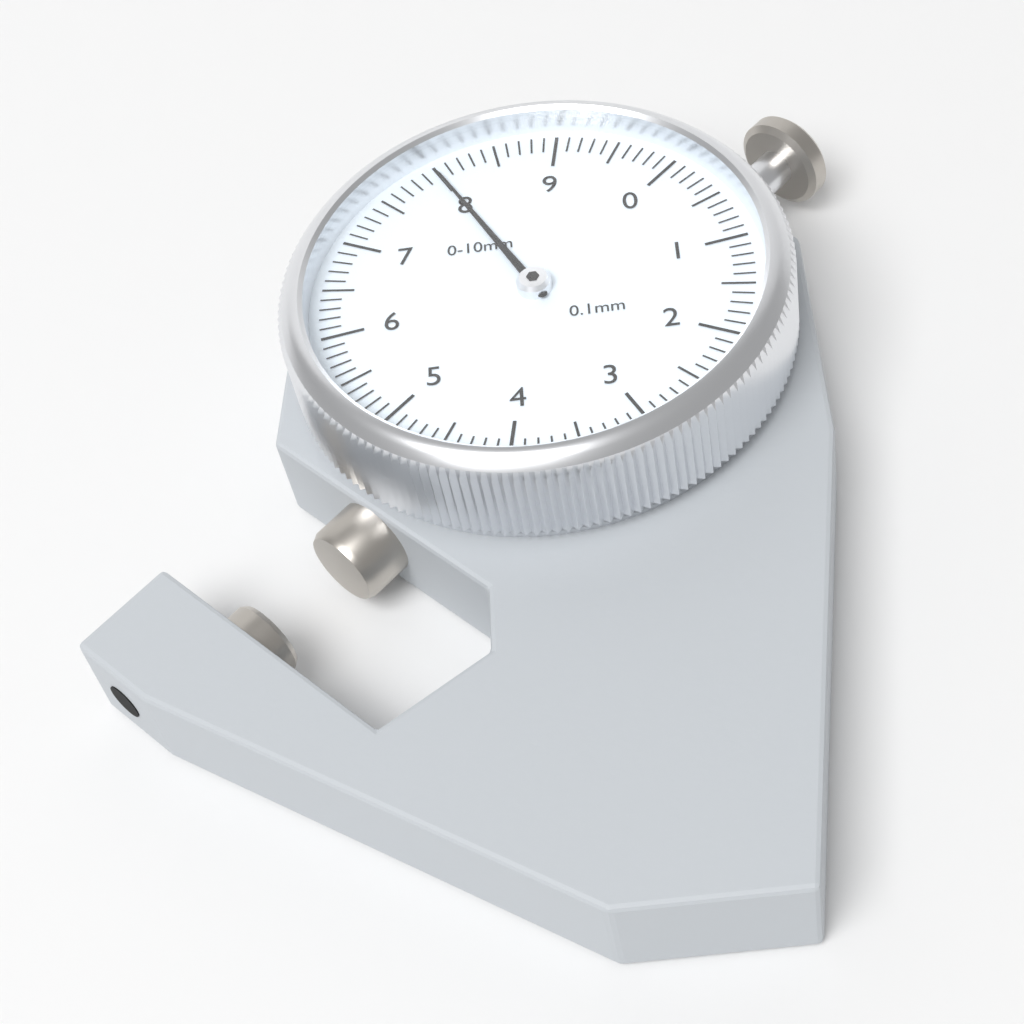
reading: 8.0 mm
